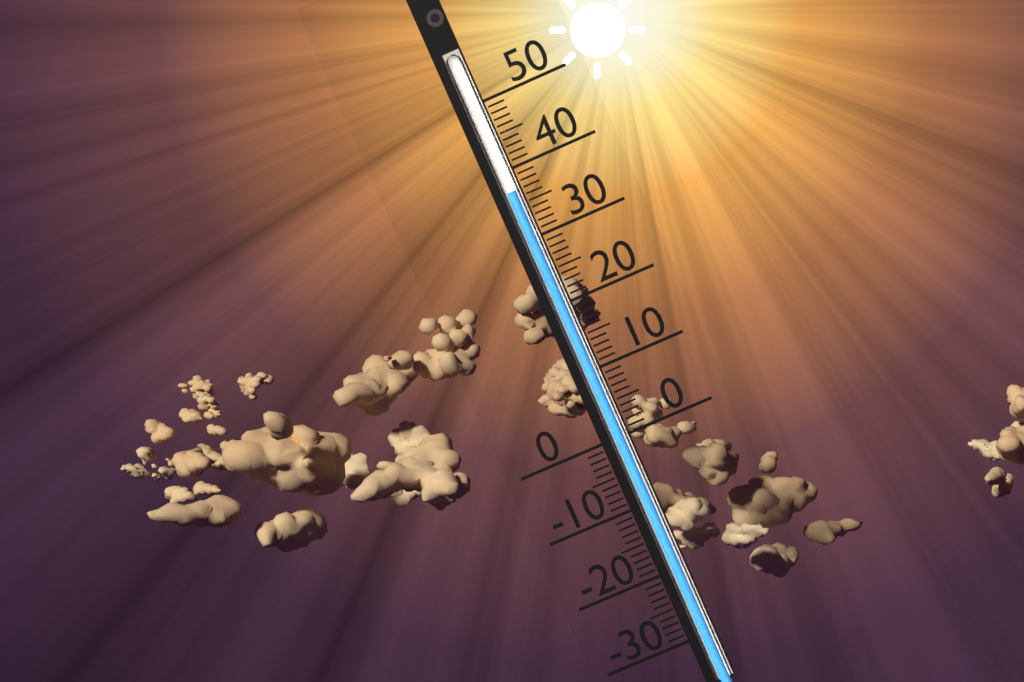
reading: 37 (no unit)
